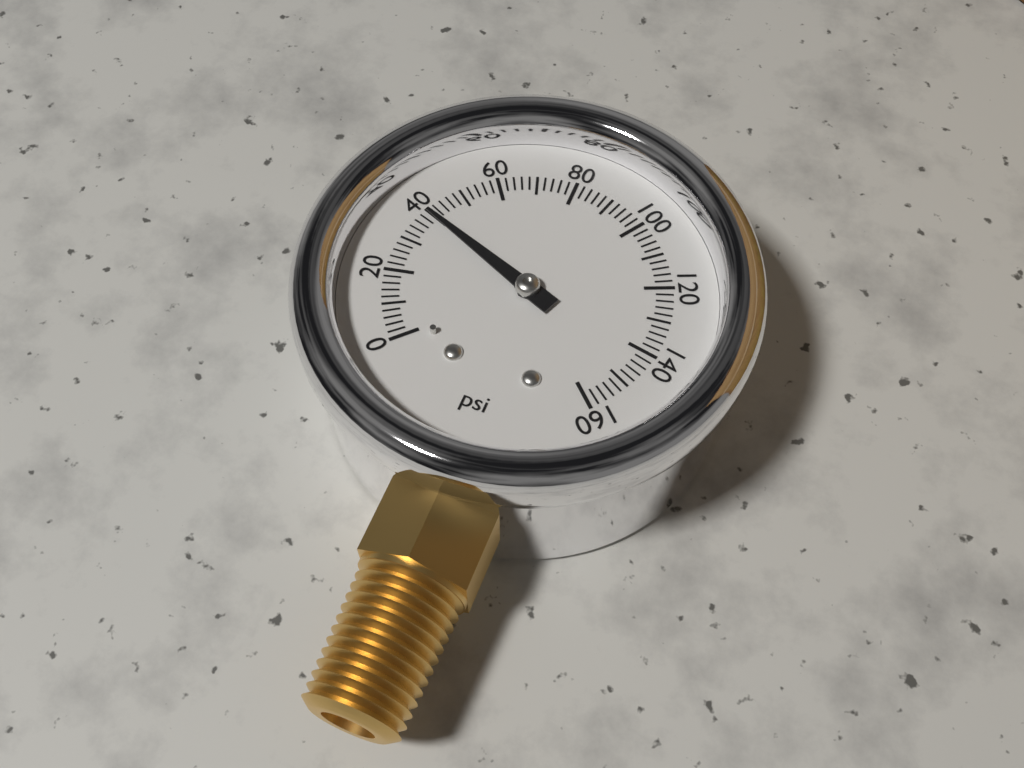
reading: 40 psi
